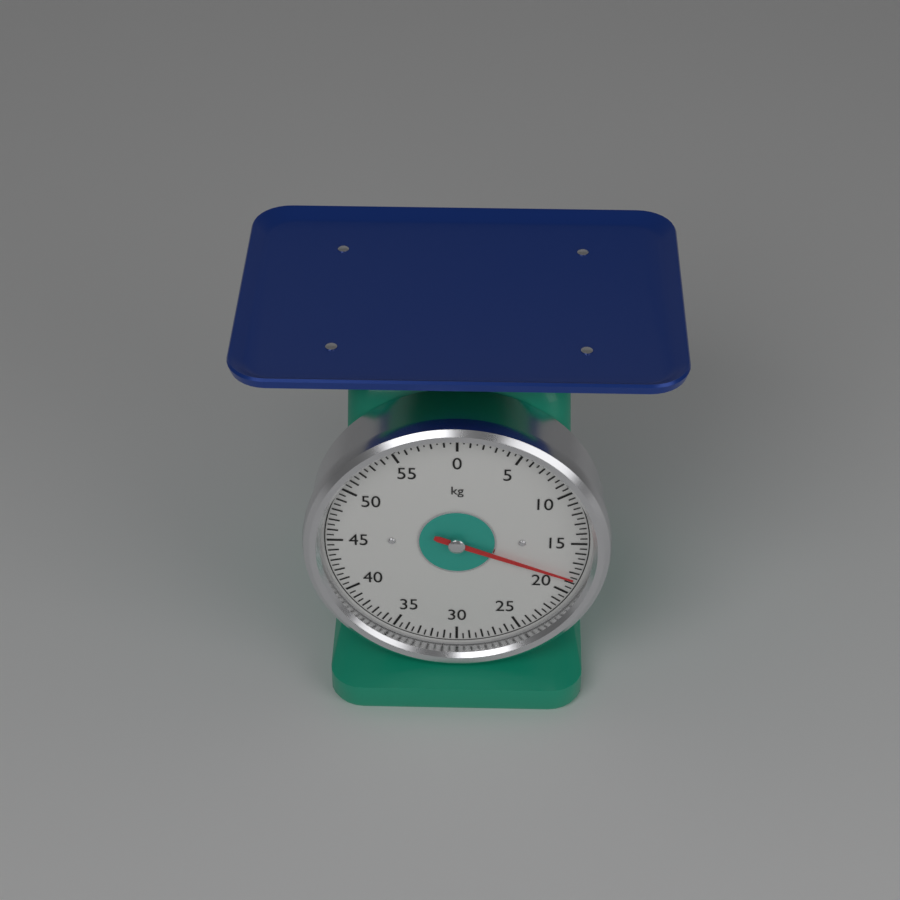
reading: 18.5 kg
